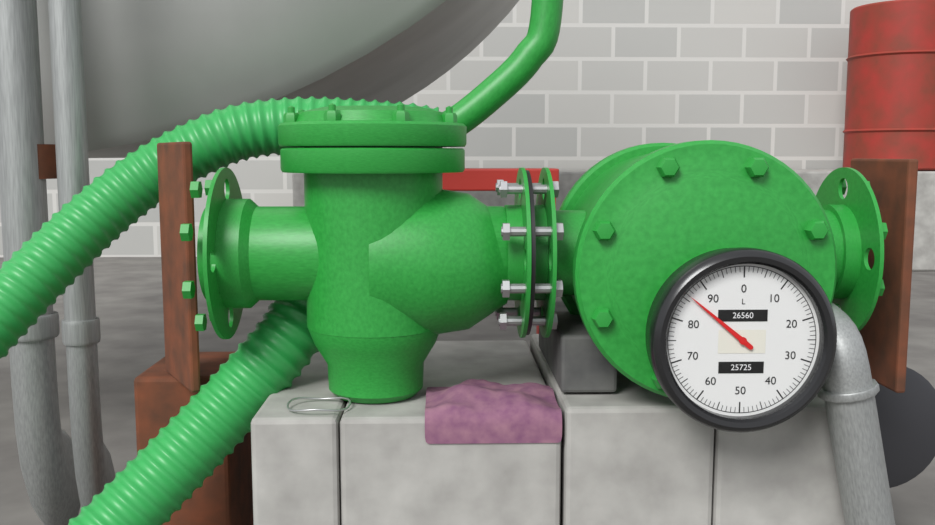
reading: 86 L
